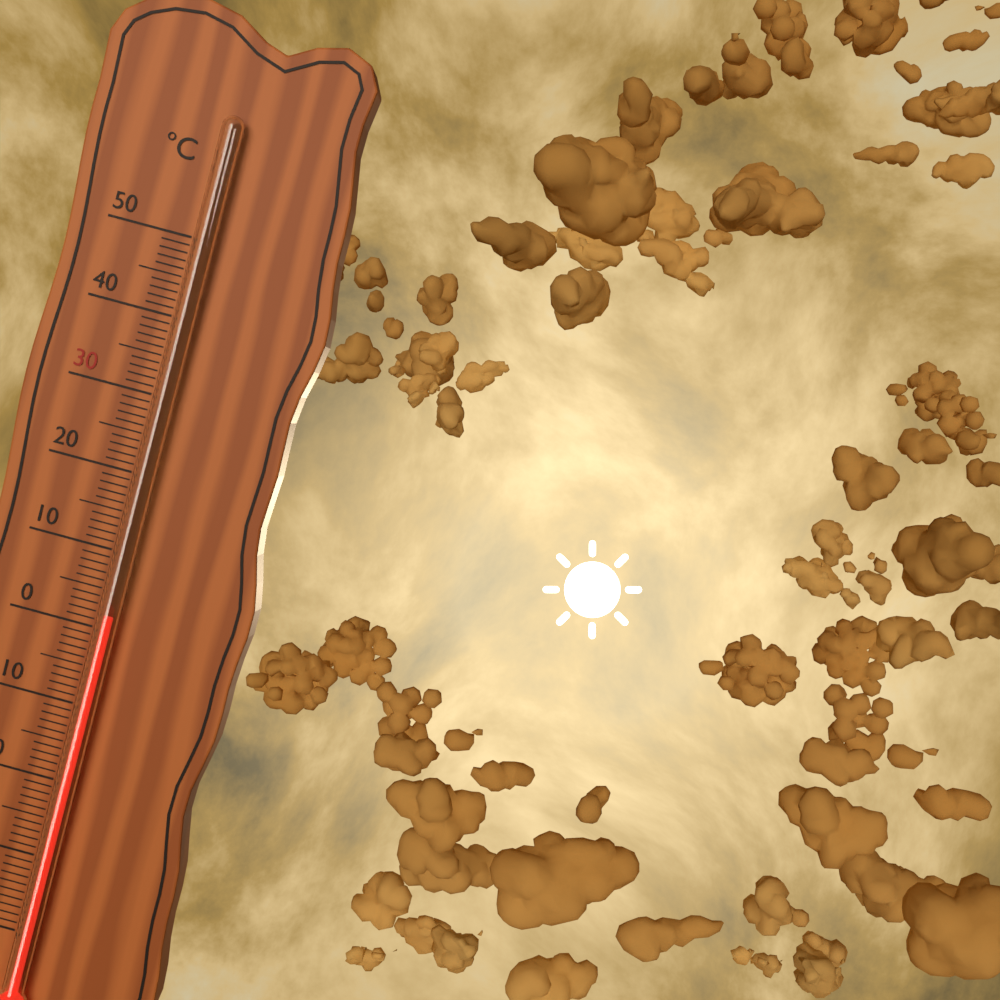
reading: 2 °C
